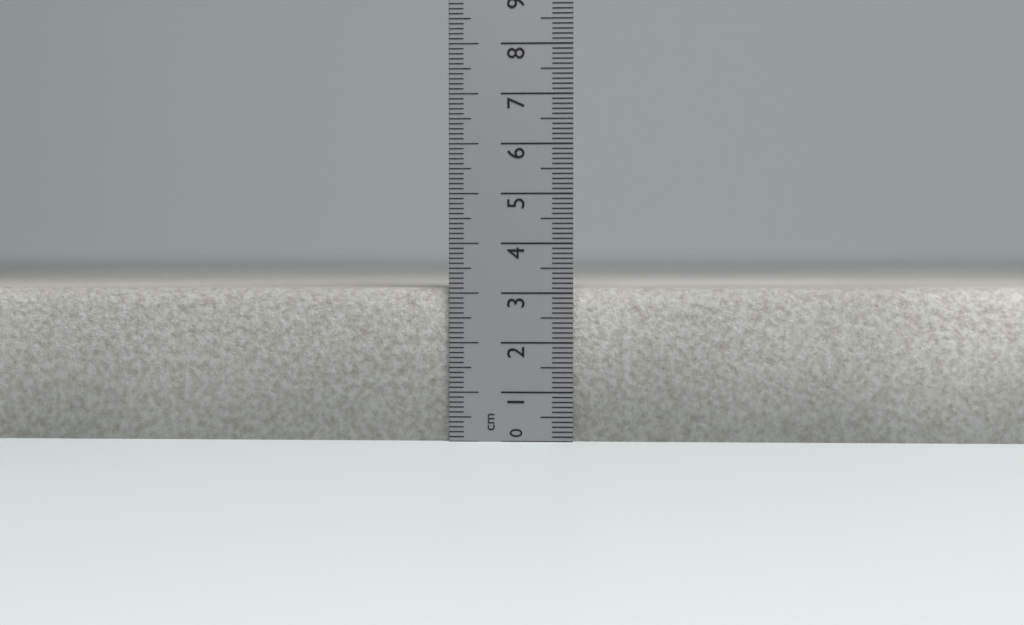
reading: 3.1 cm
